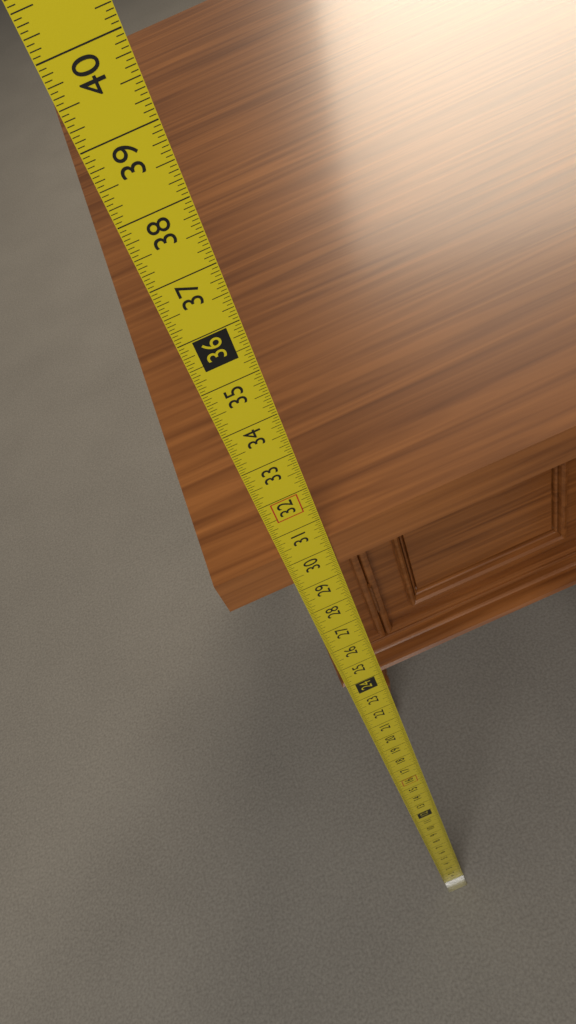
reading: 30.3125 in
